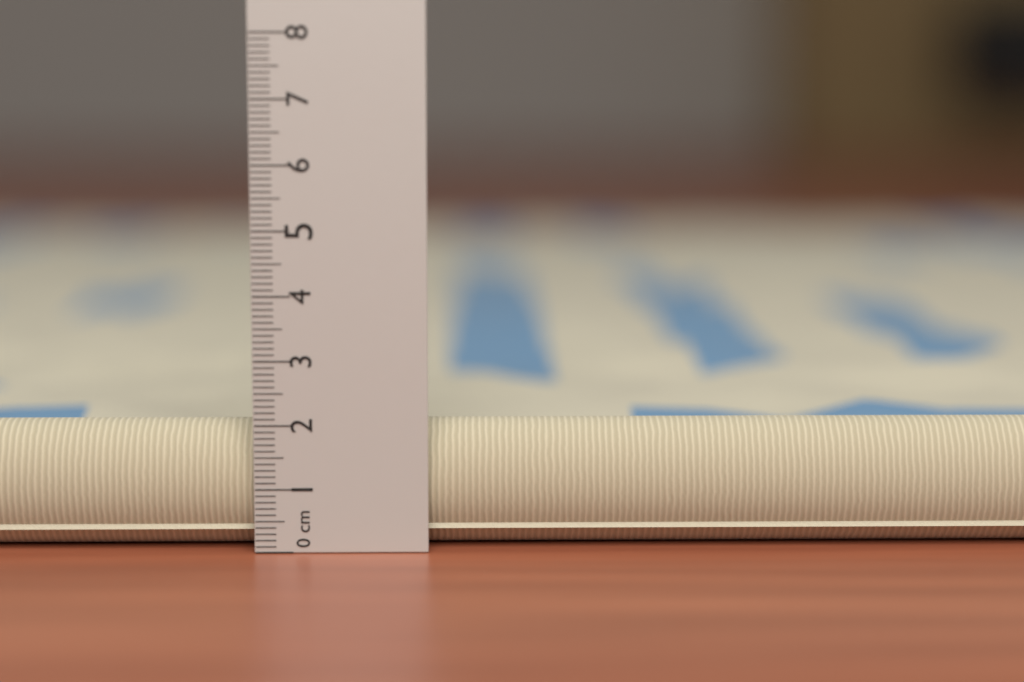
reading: 2.0 cm
